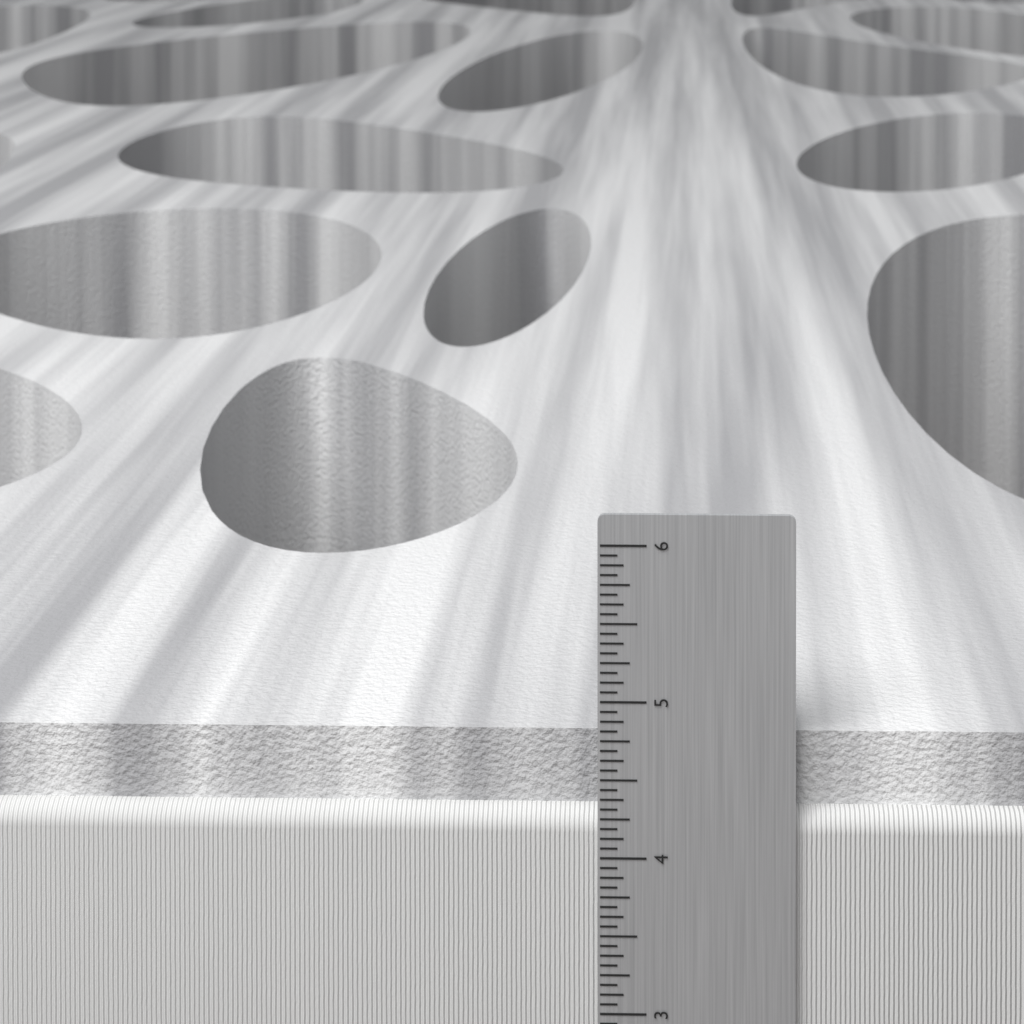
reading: 4.7500 in
